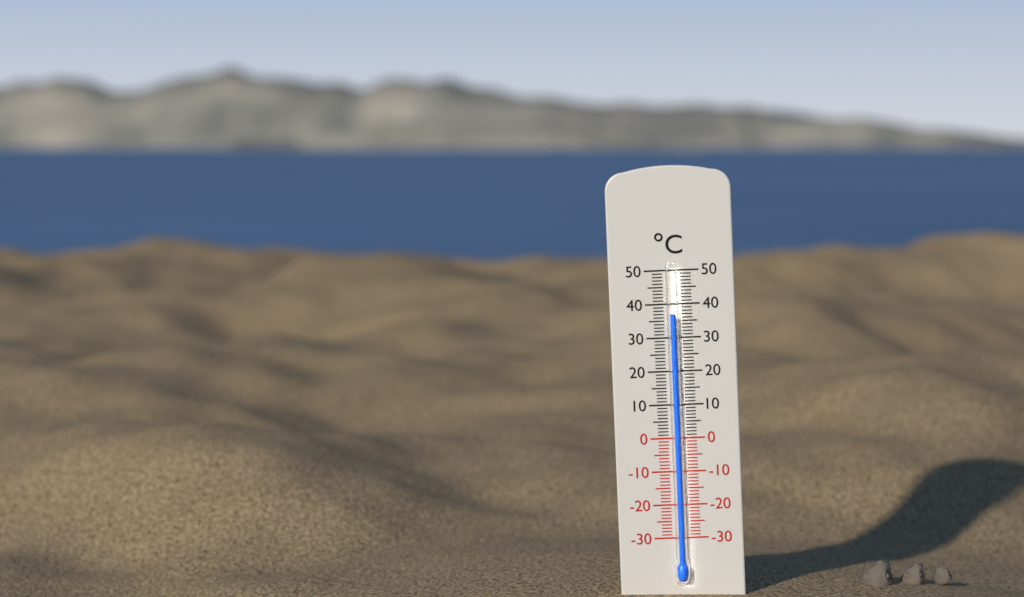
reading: 37 °C
